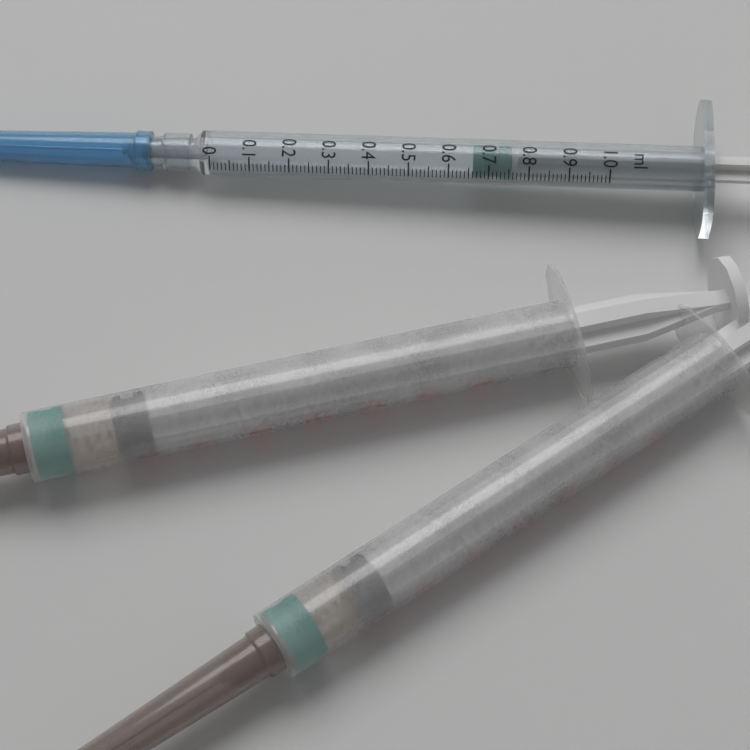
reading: 0.66 ml
